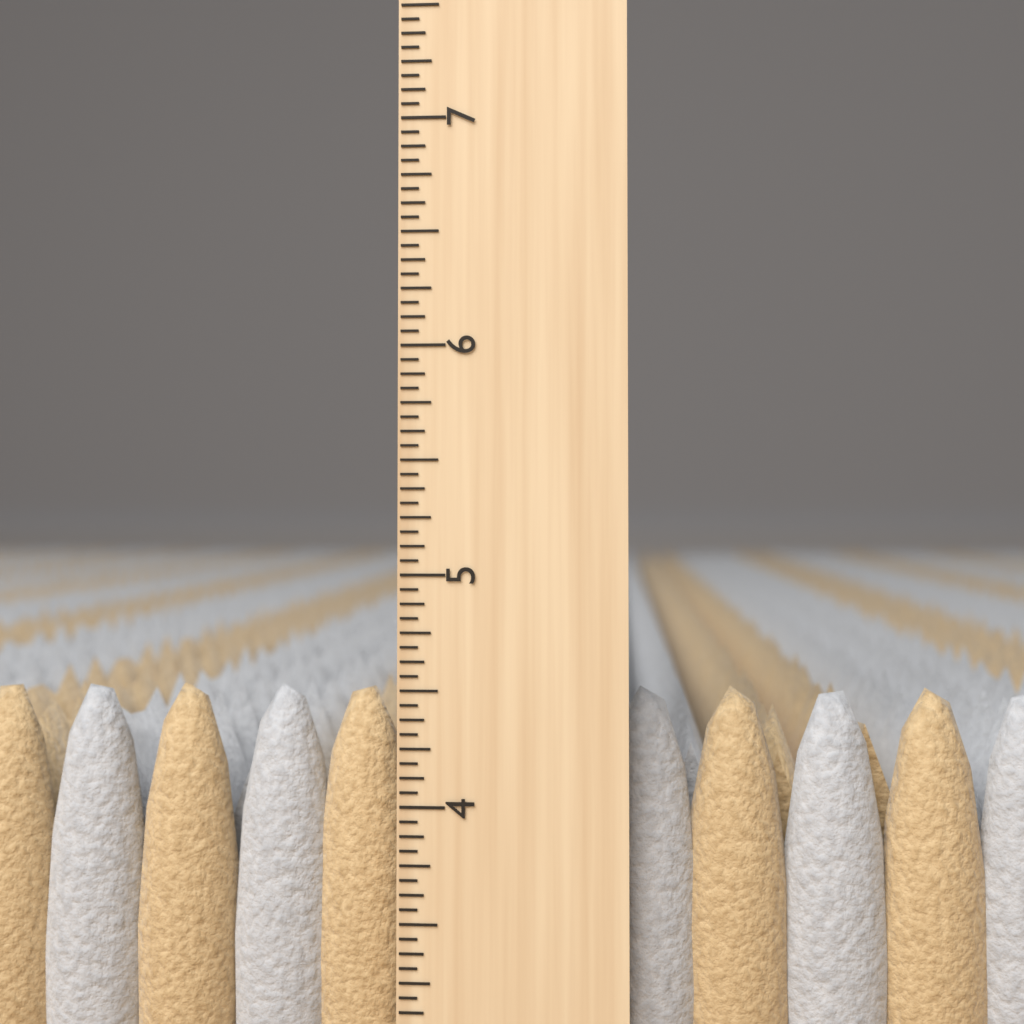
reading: 4.5000 inch
